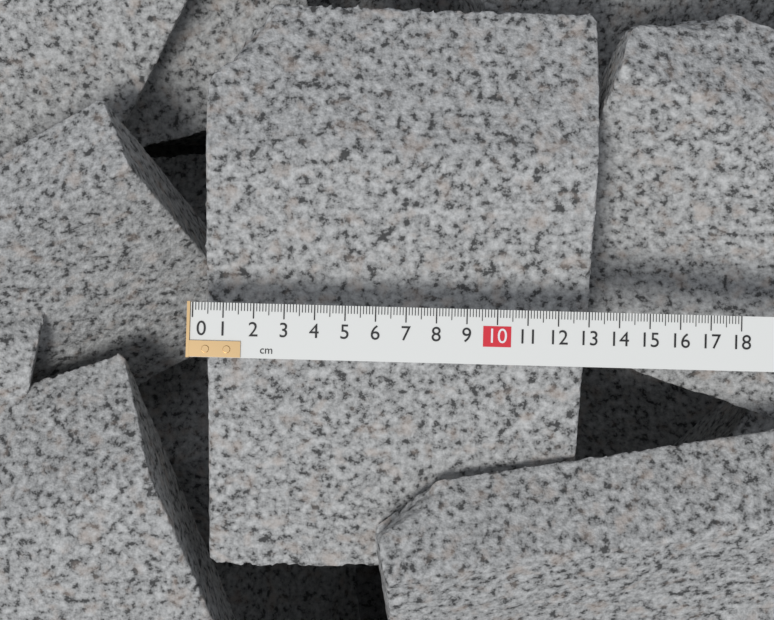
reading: 13.3 cm
